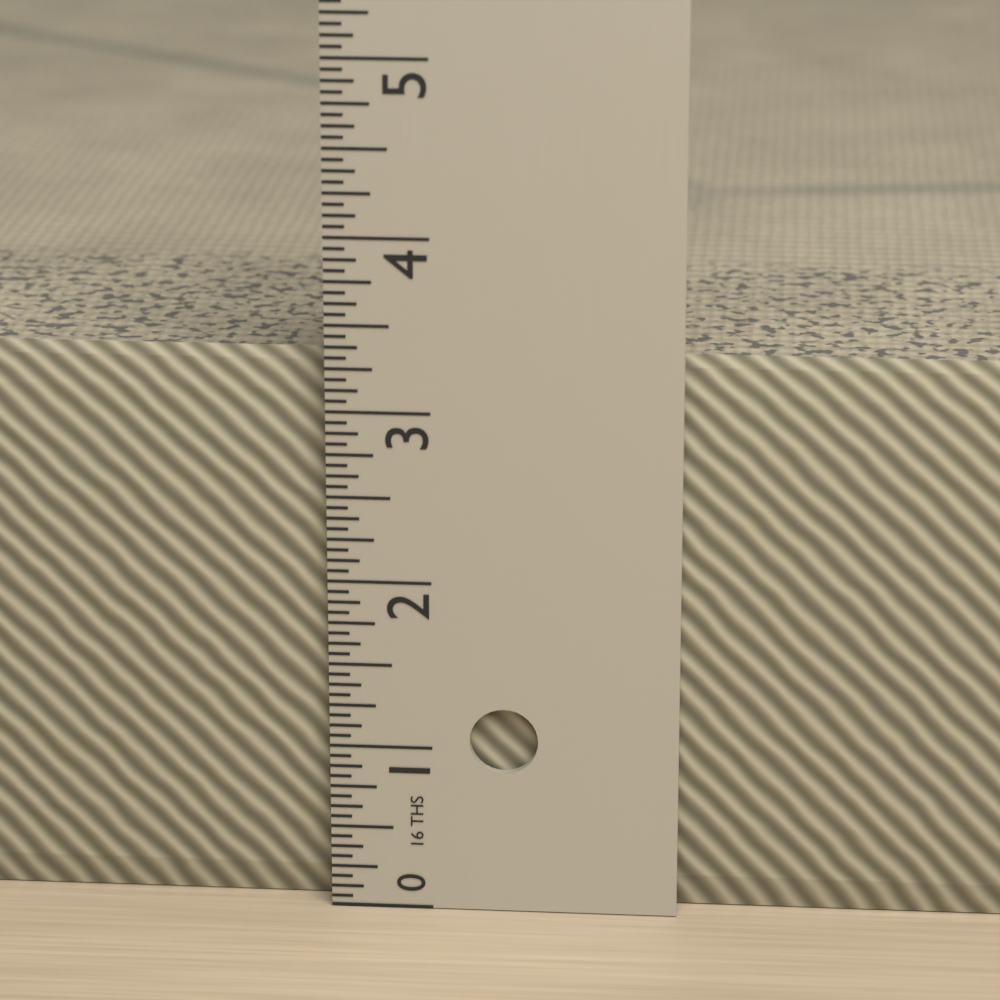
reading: 3.3125 in
